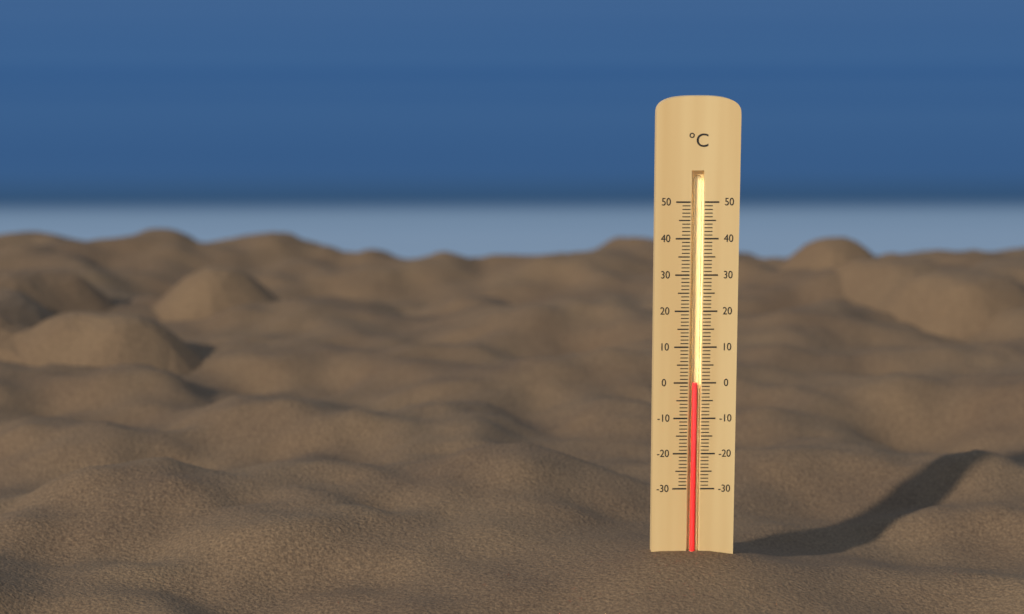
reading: 0 °C
